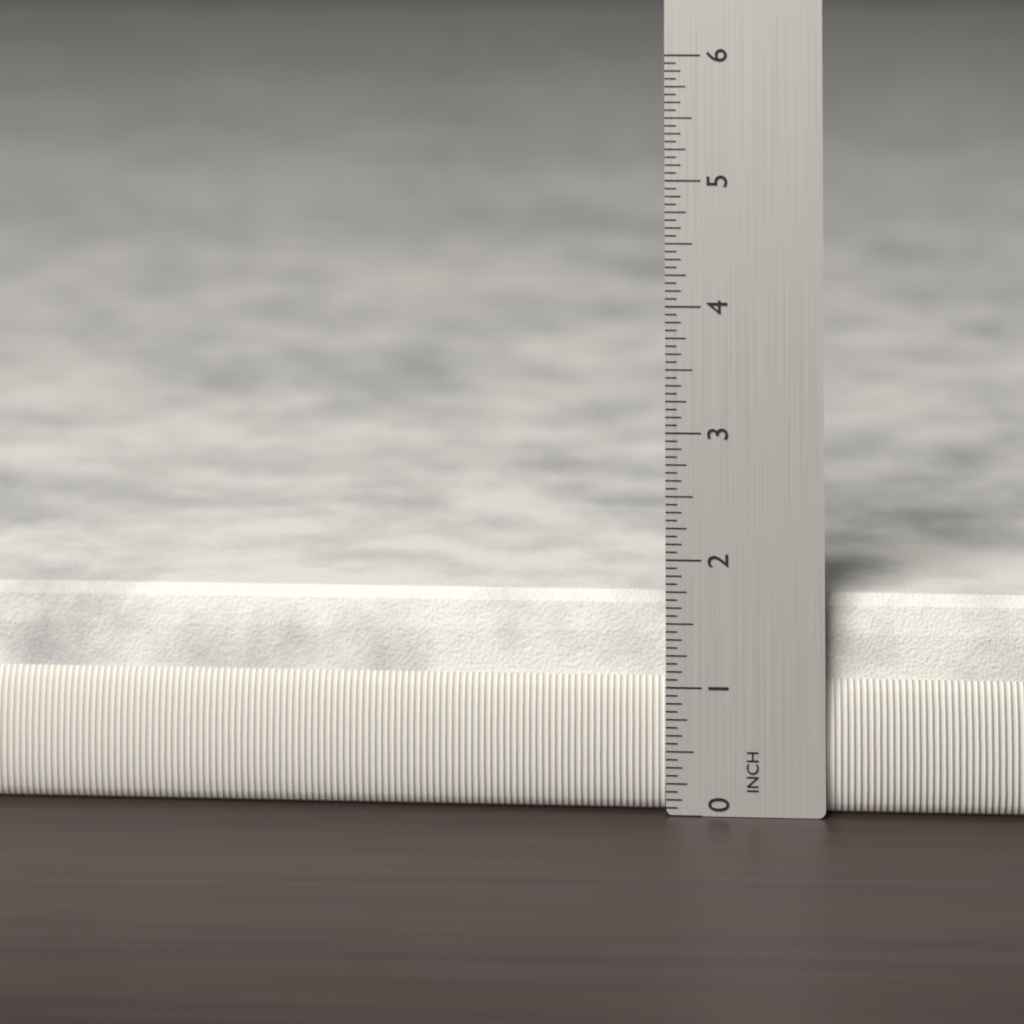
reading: 1.6875 in
